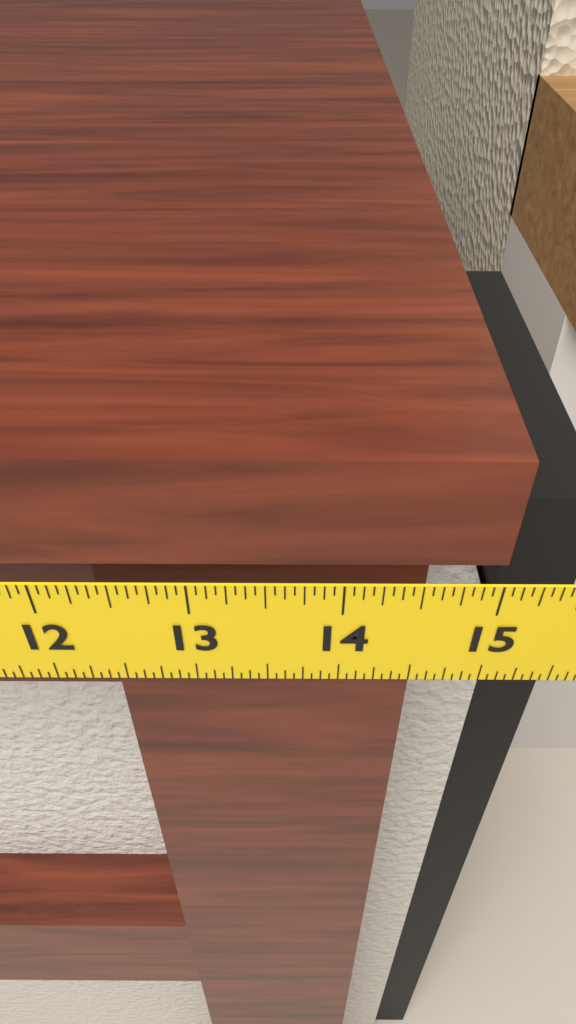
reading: 15.0000 in
